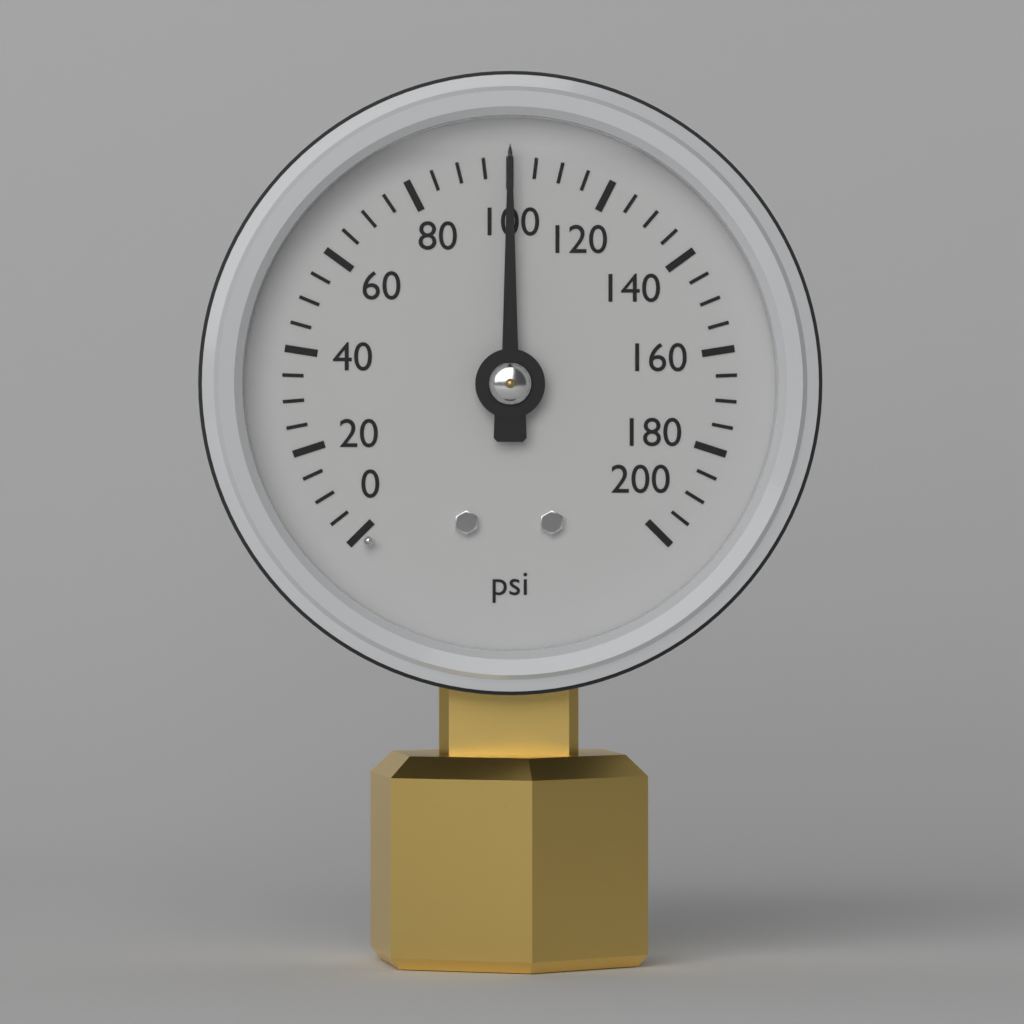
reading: 100 psi
